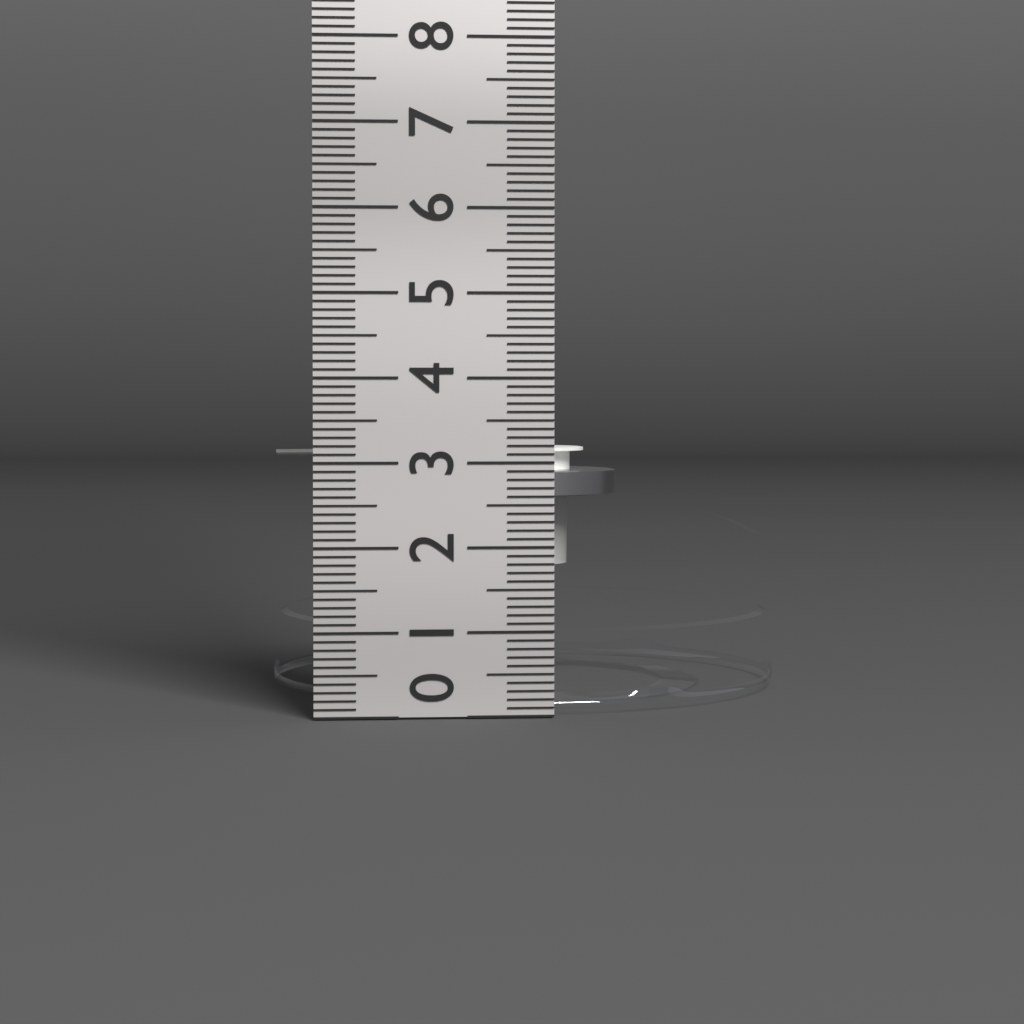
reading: 3.1 cm
